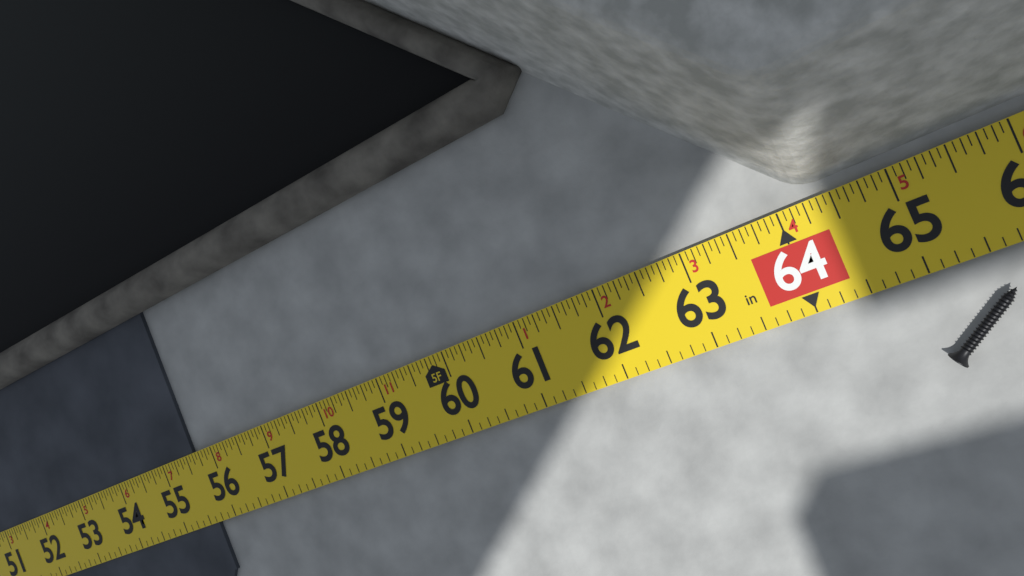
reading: 55.6250 in
